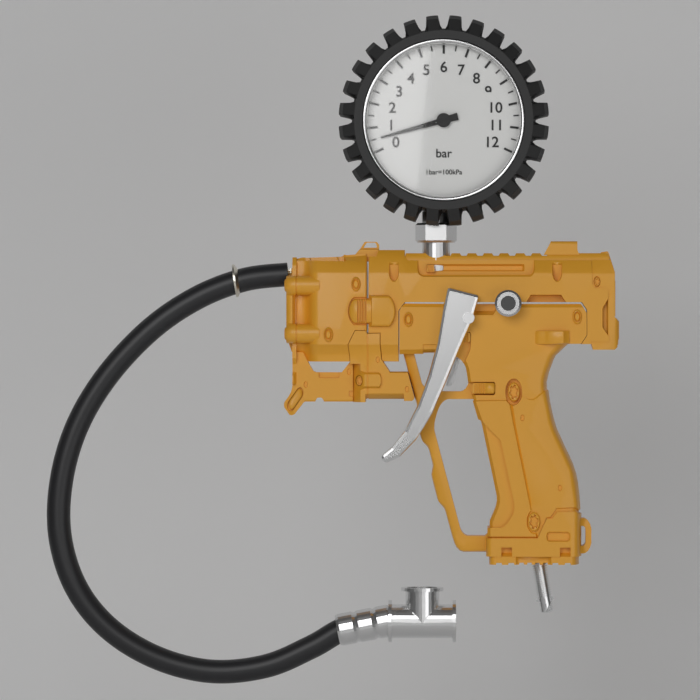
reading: 0.5 bar
